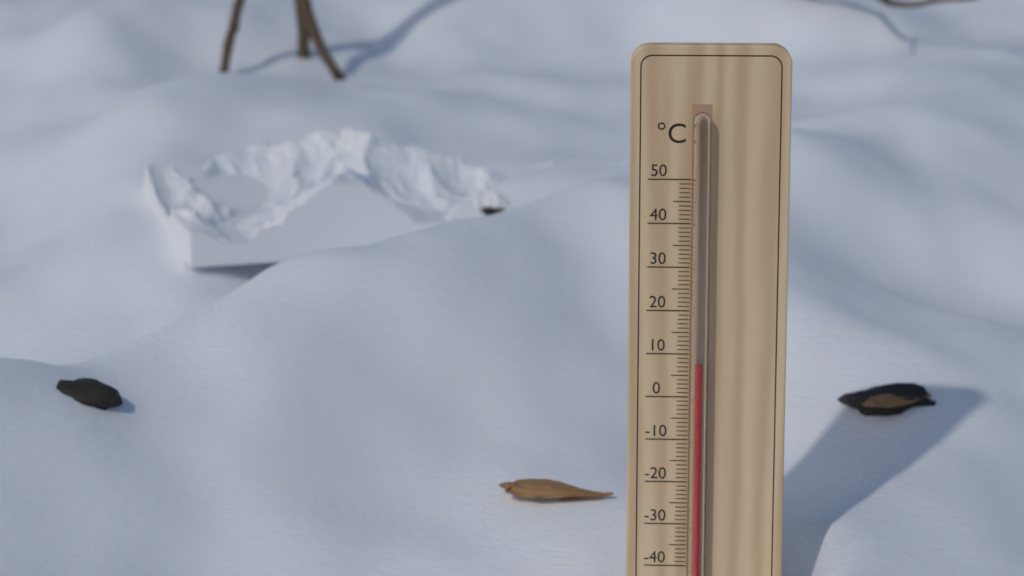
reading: 8 °C
